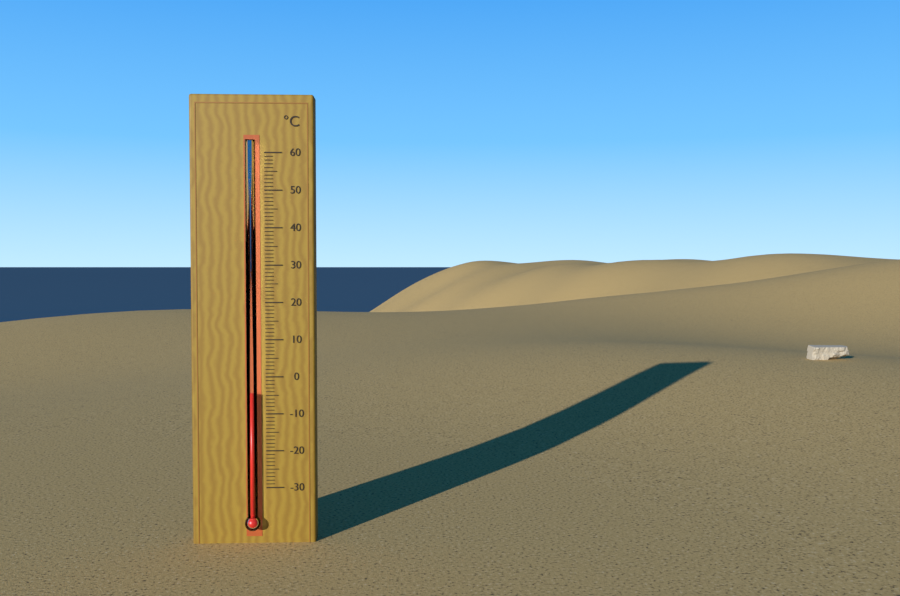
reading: -4 °C
